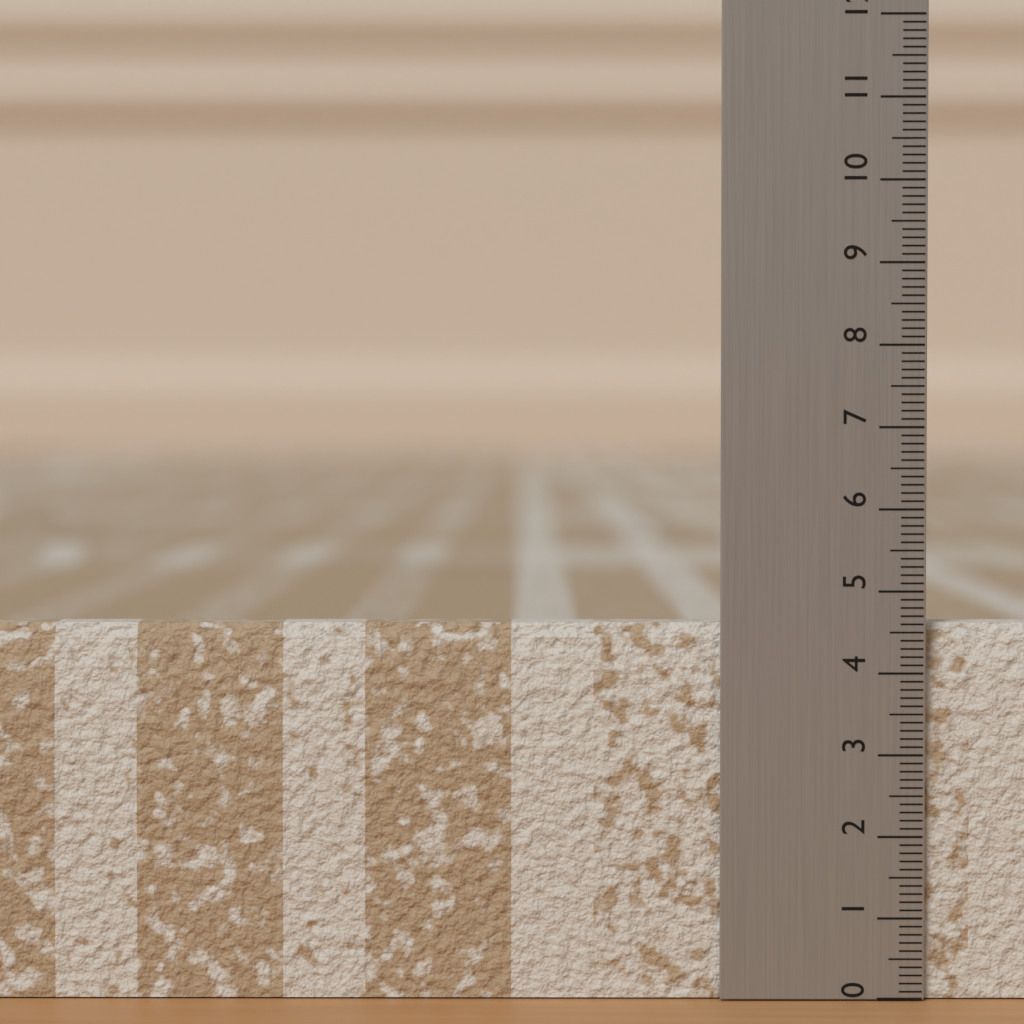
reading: 4.6 (no unit)
